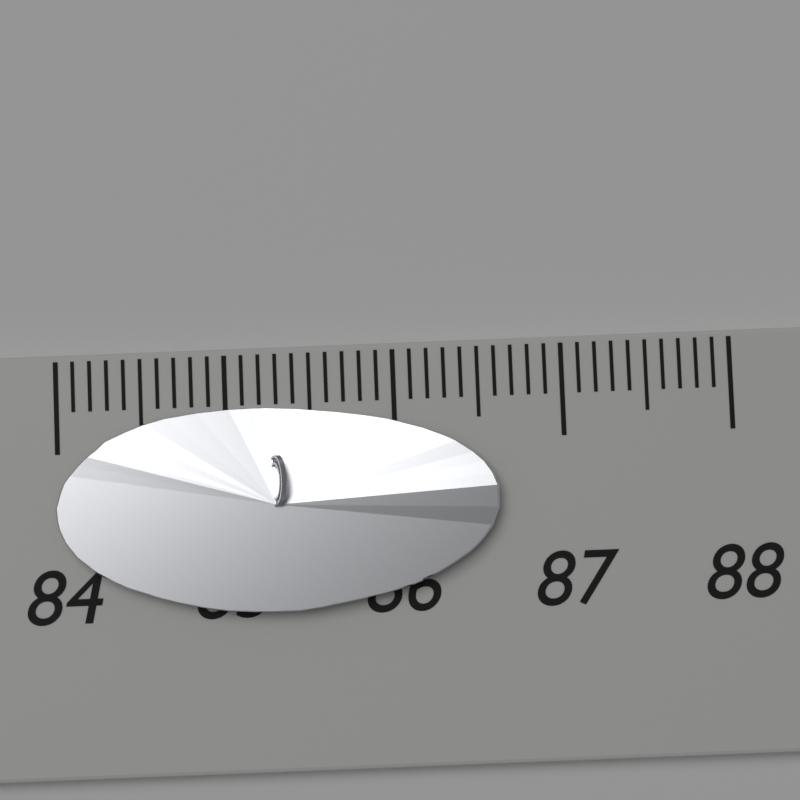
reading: 86.6 (no unit)
